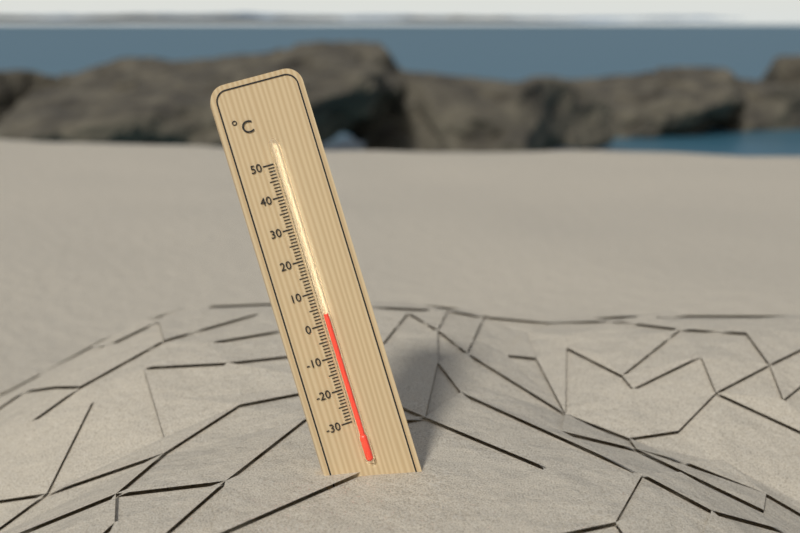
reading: 3 °C
